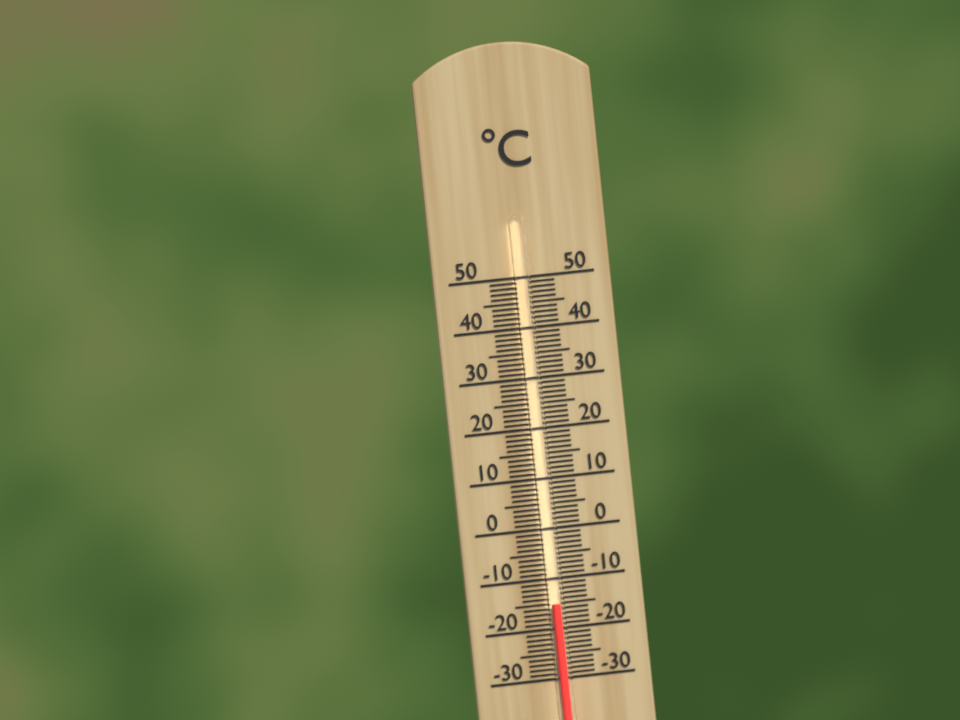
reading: -15 °C
